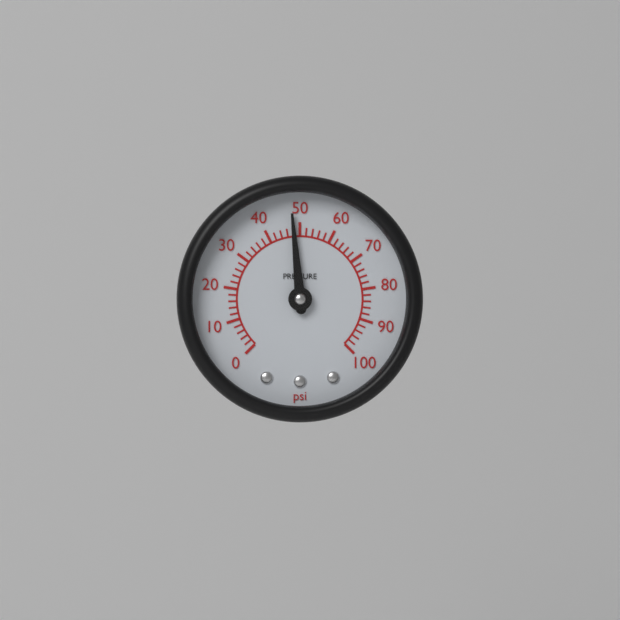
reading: 48 psi
